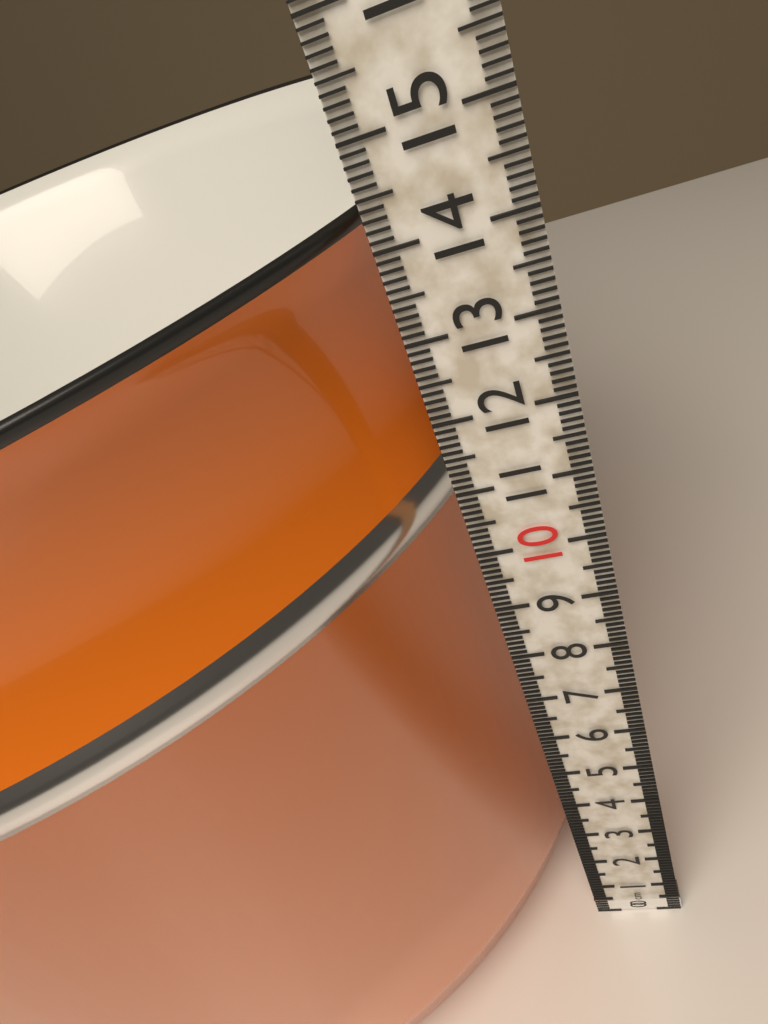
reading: 14.4 cm
